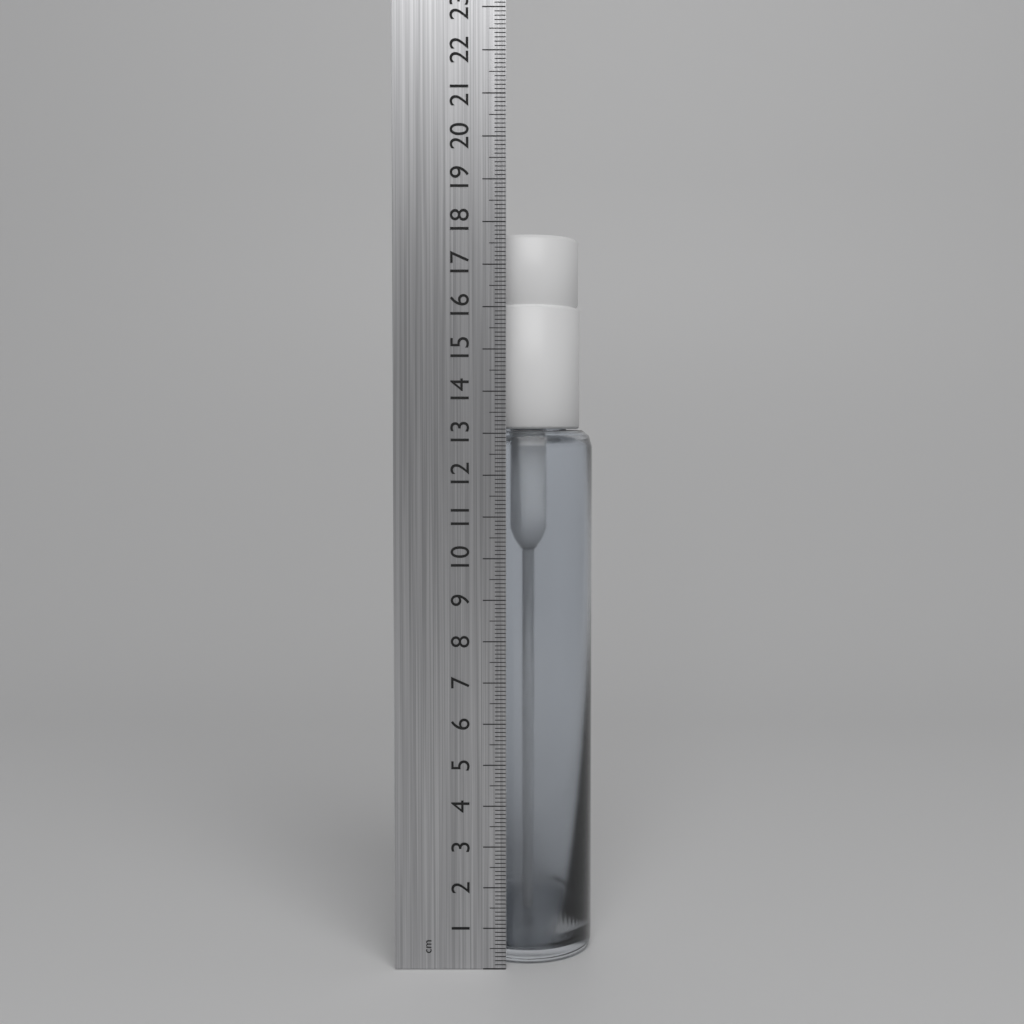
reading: 17.8 cm
